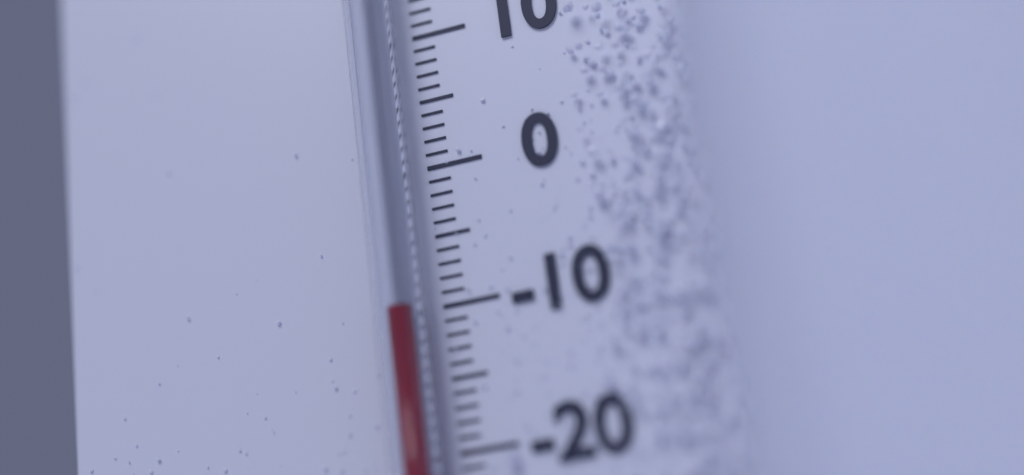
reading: -10 °C
